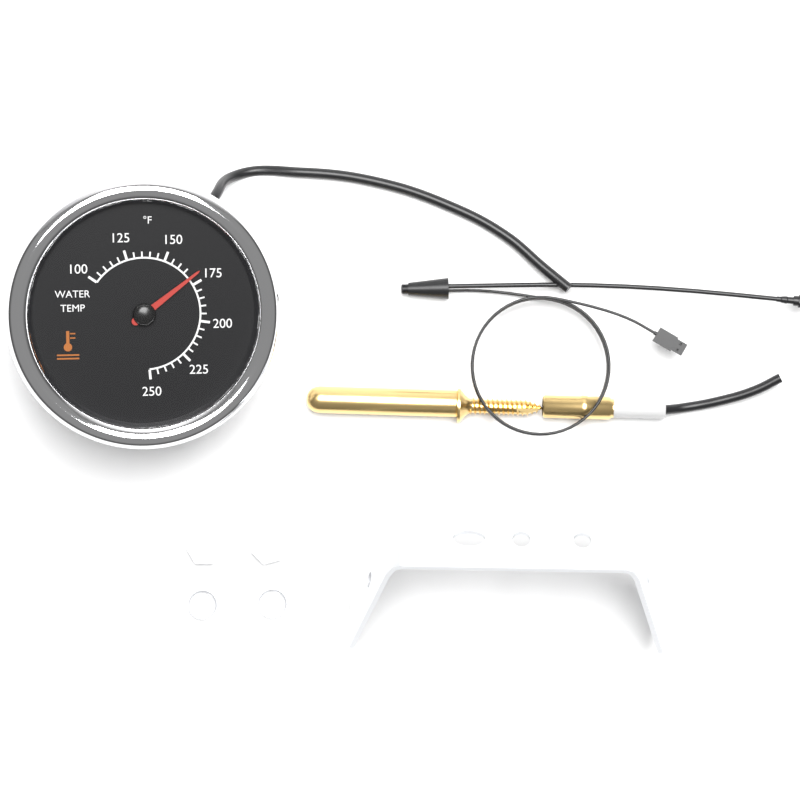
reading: 170 °F
